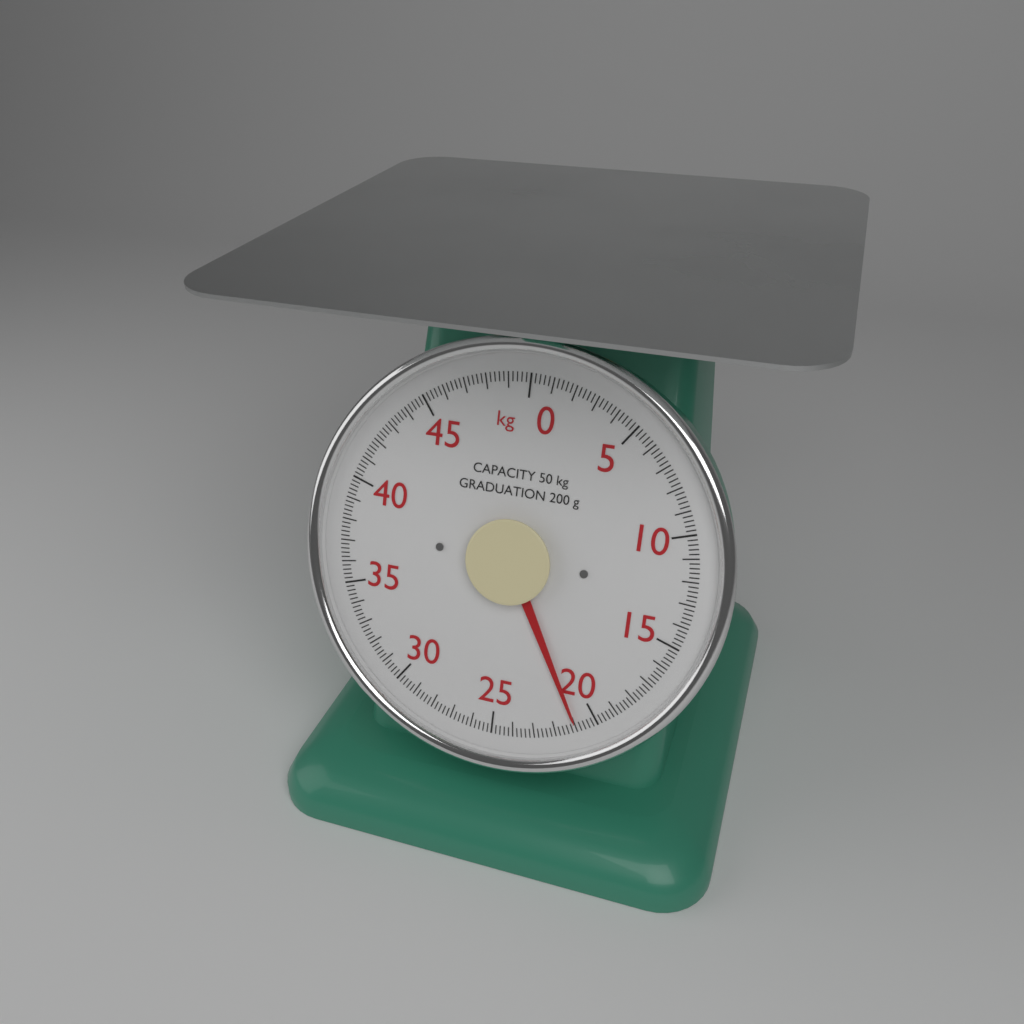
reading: 21.0 kg
